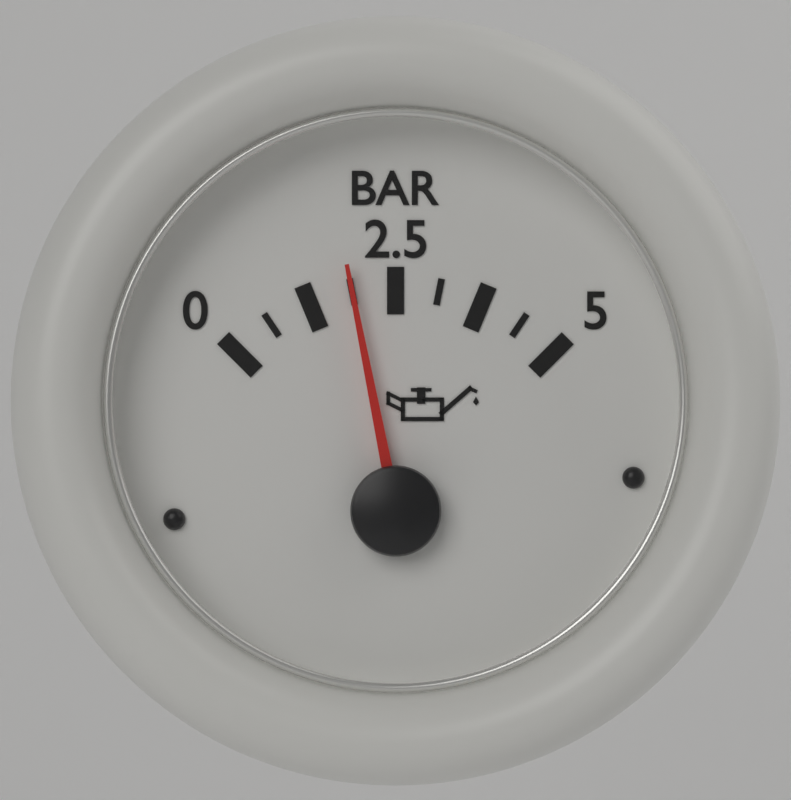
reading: 1.875 bar
